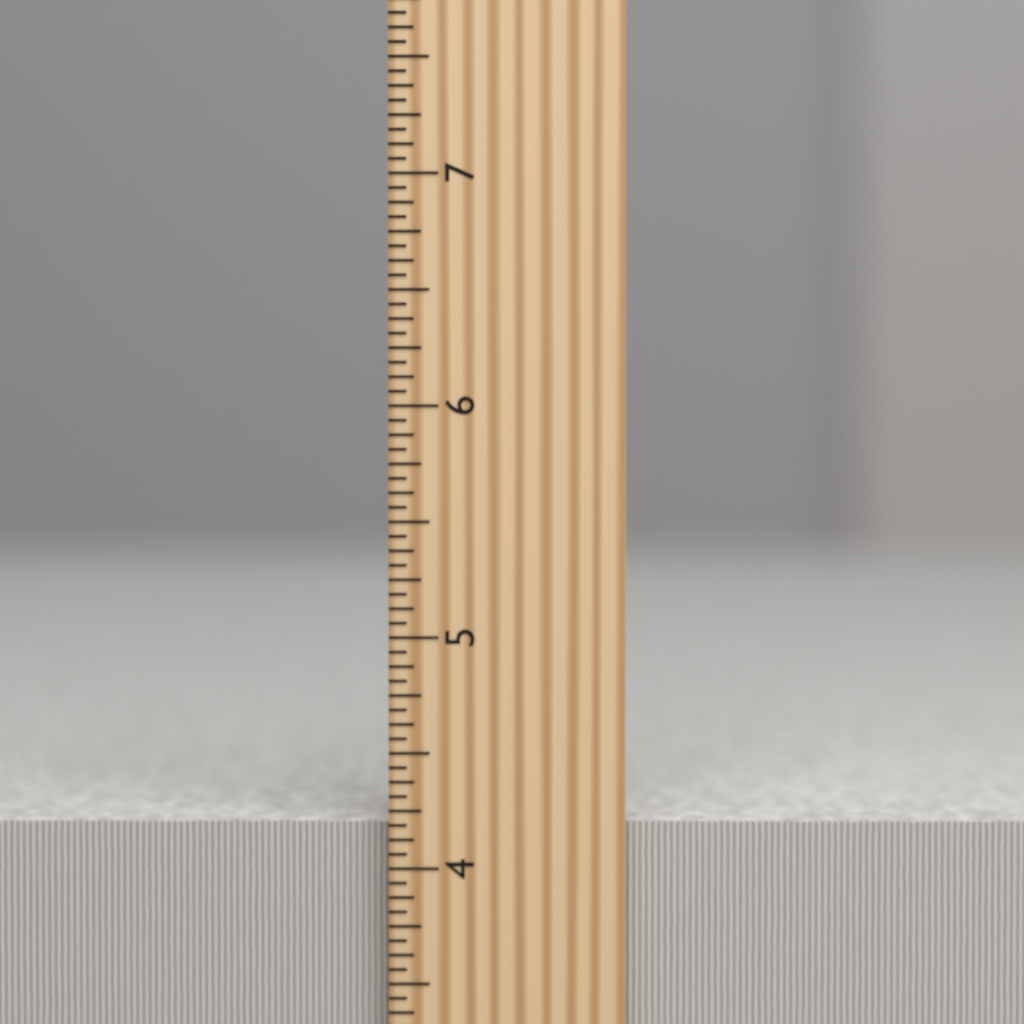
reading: 4.1875 inch
